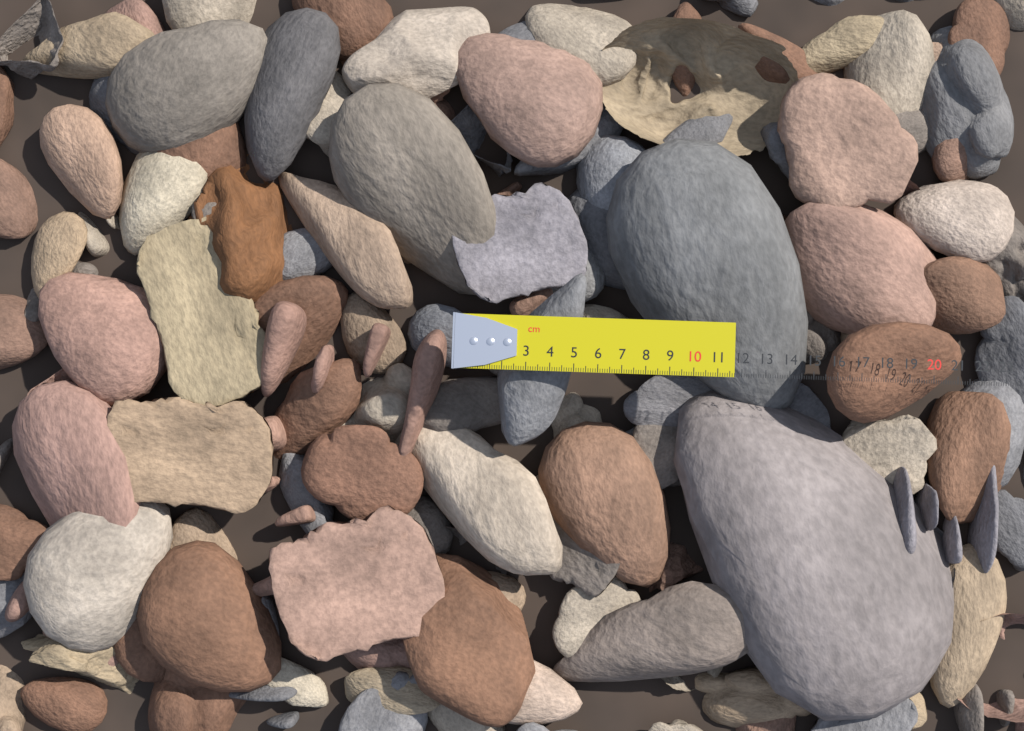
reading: 11.7 cm
